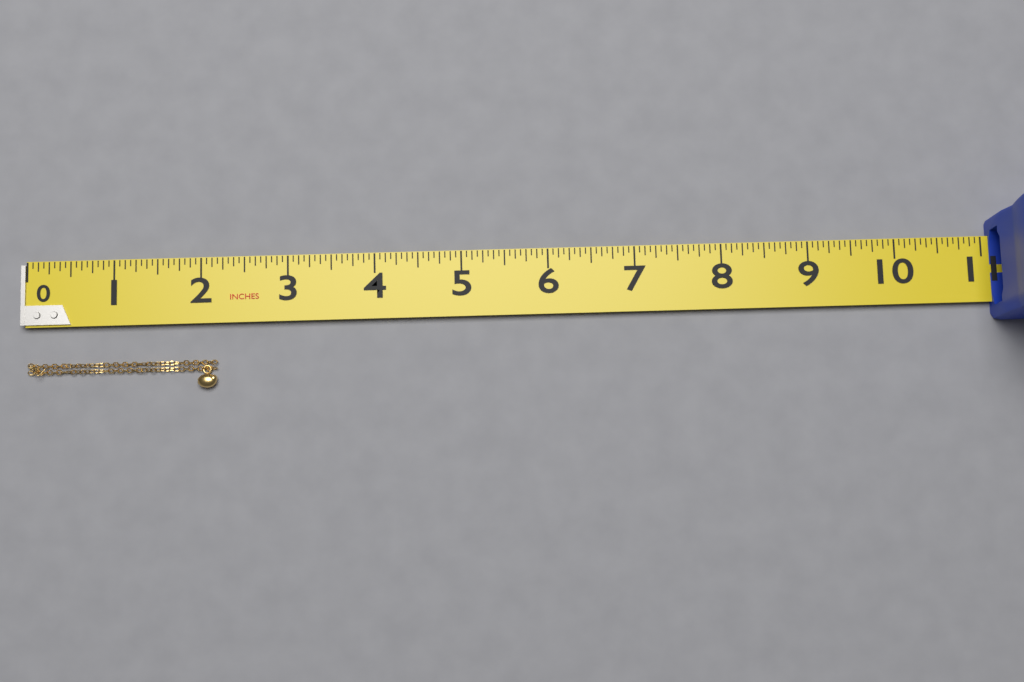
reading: 2.1875 in
